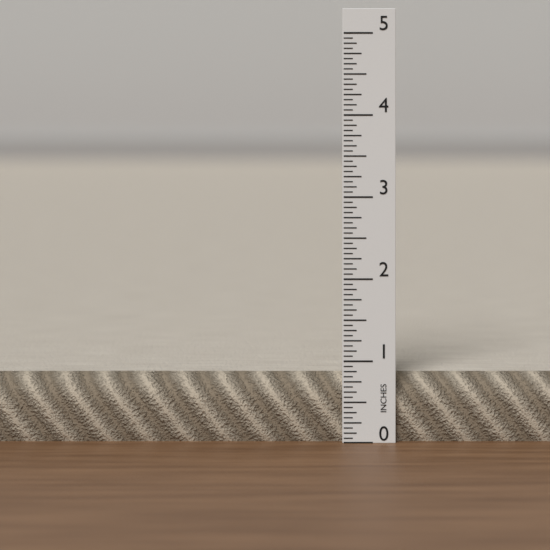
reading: 0.8000 in
